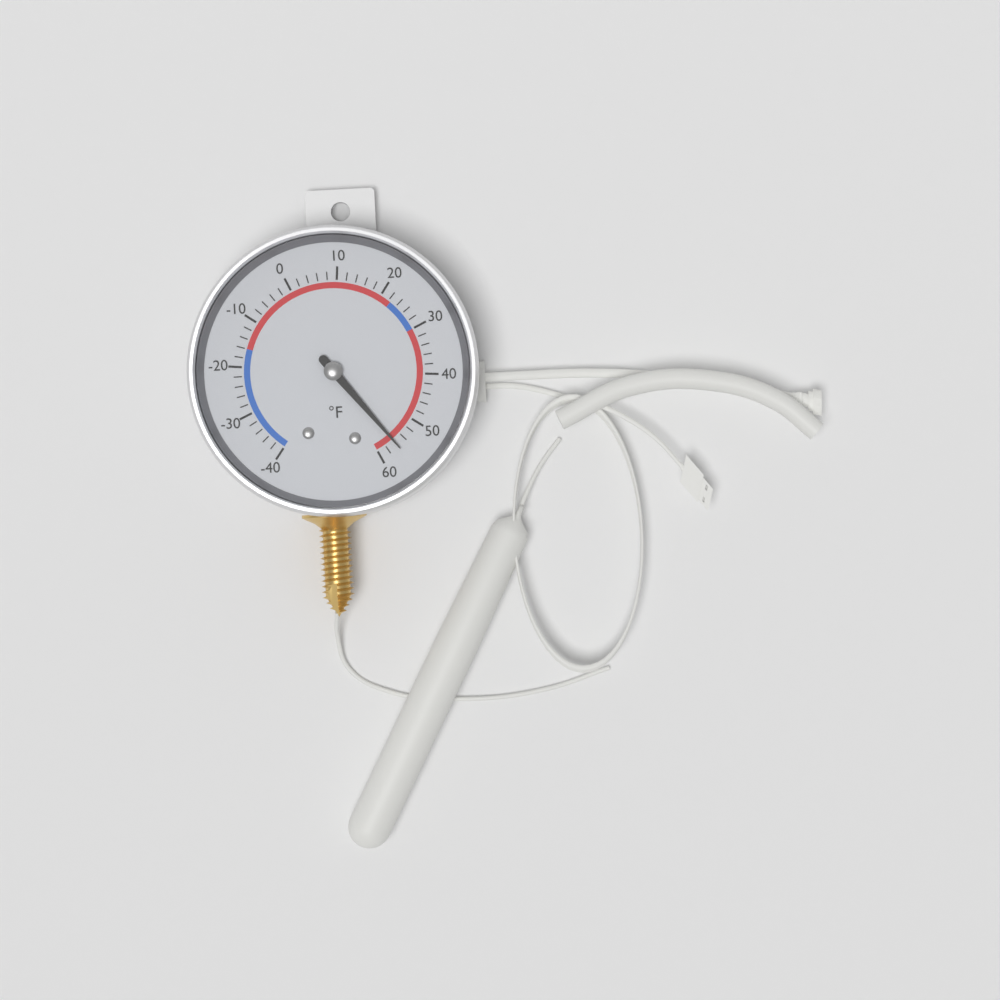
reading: 56 °F
